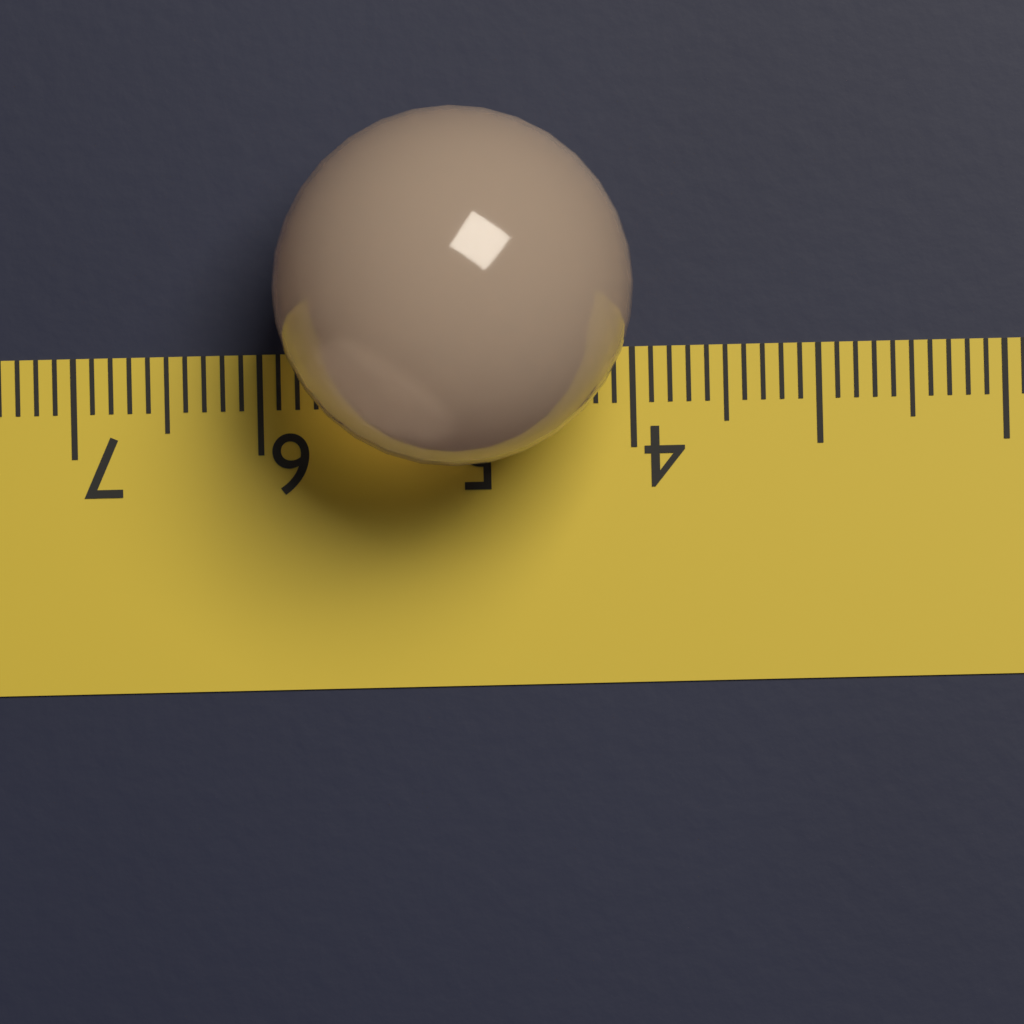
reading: 5.9 (no unit)
